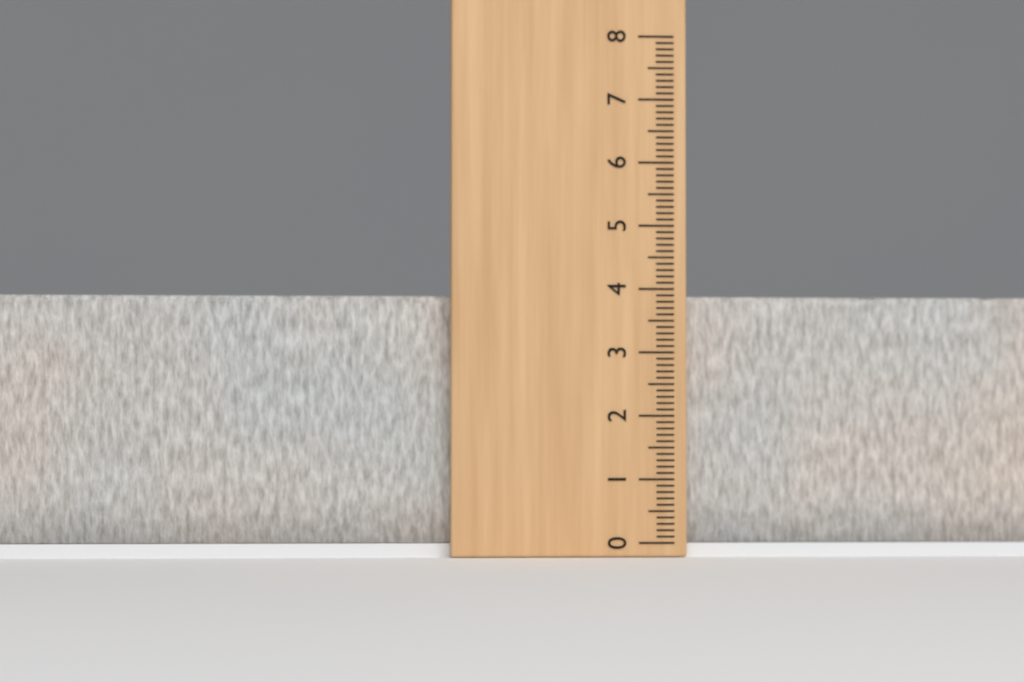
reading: 3.9 (no unit)
